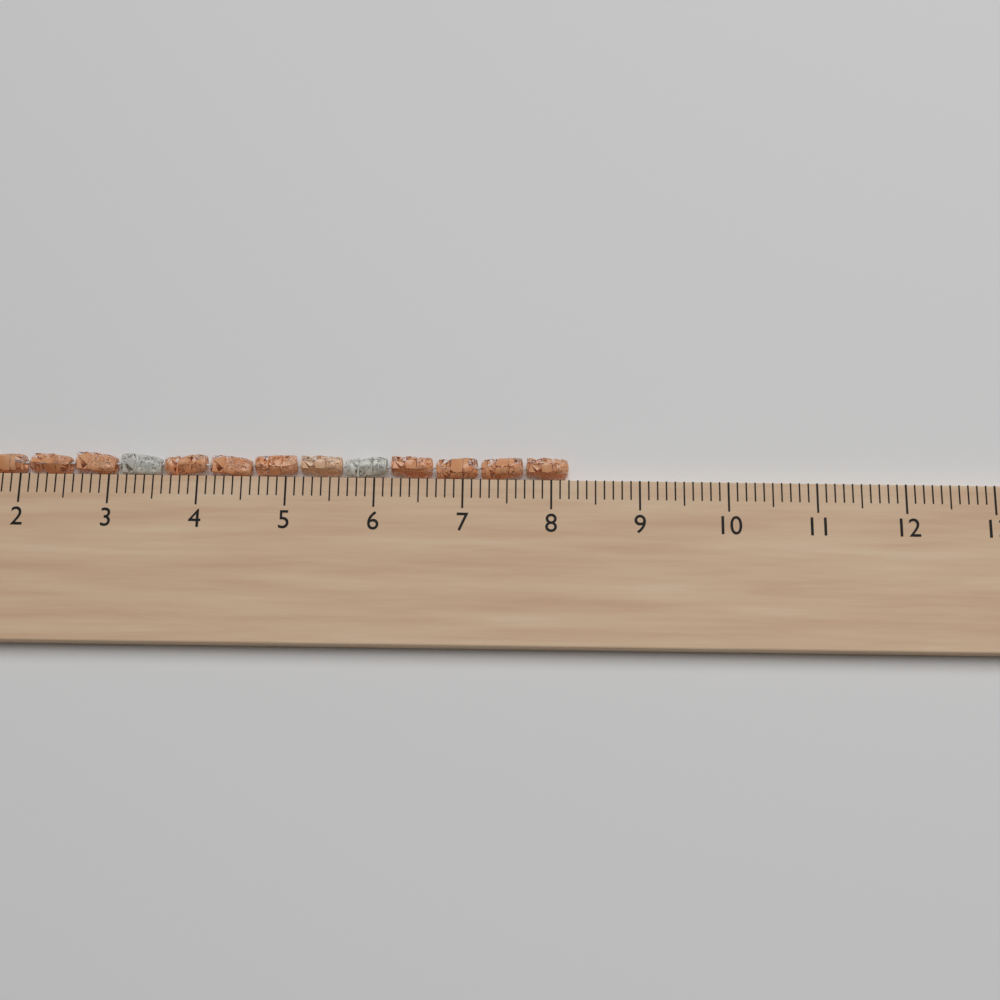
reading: 8.2 cm
